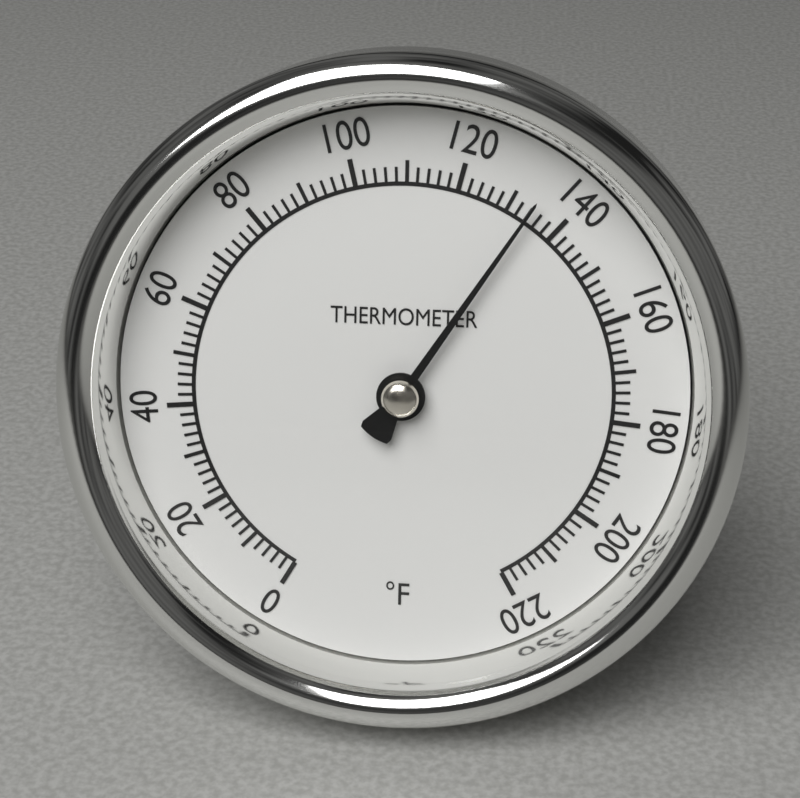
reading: 134 °F
